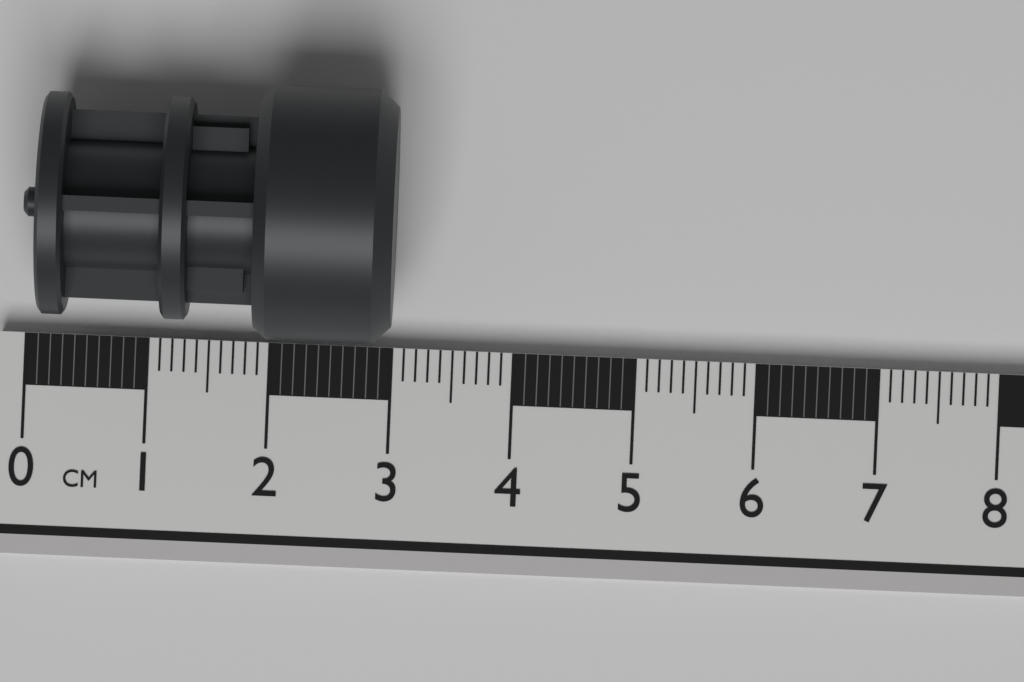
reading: 3.0 cm
